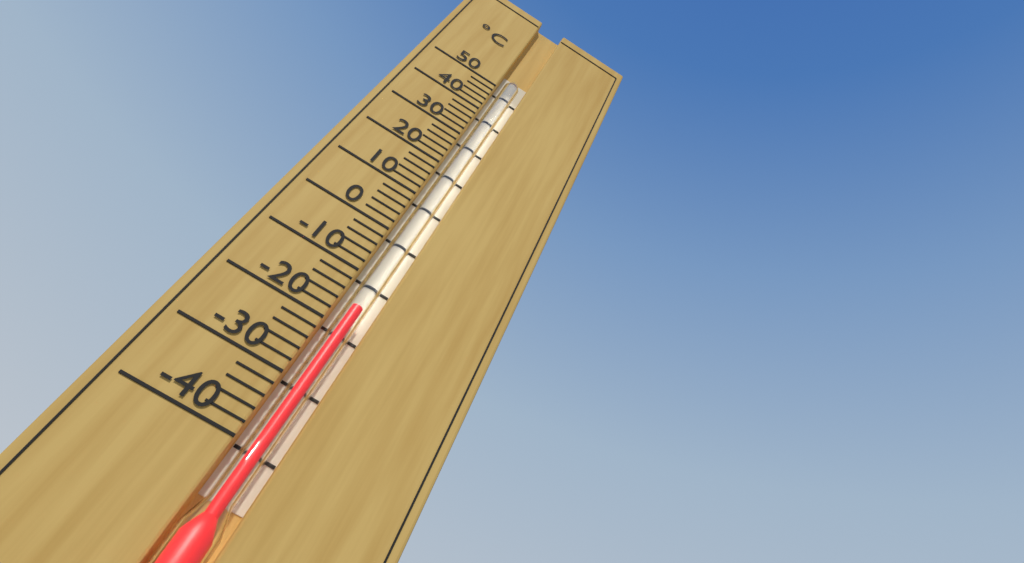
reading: -16 °C
